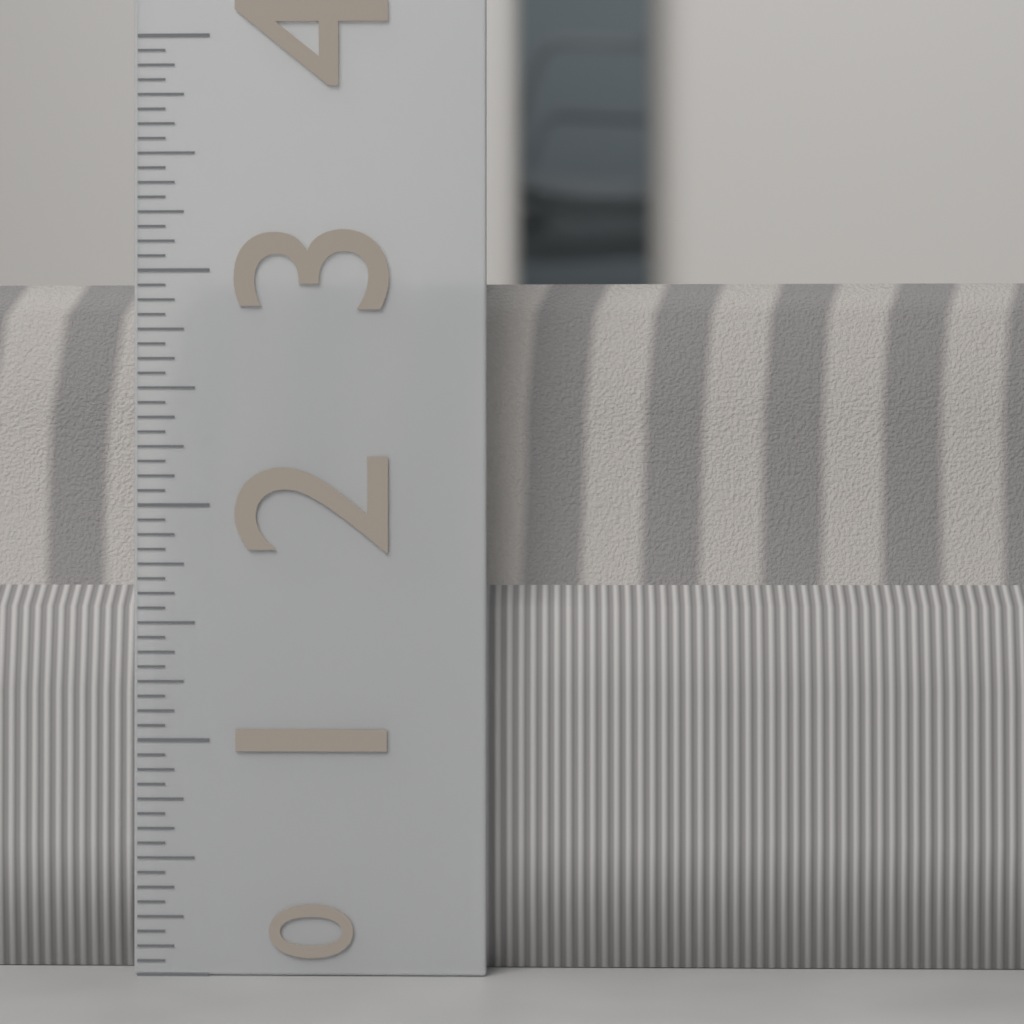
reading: 3.0000 (no unit)
